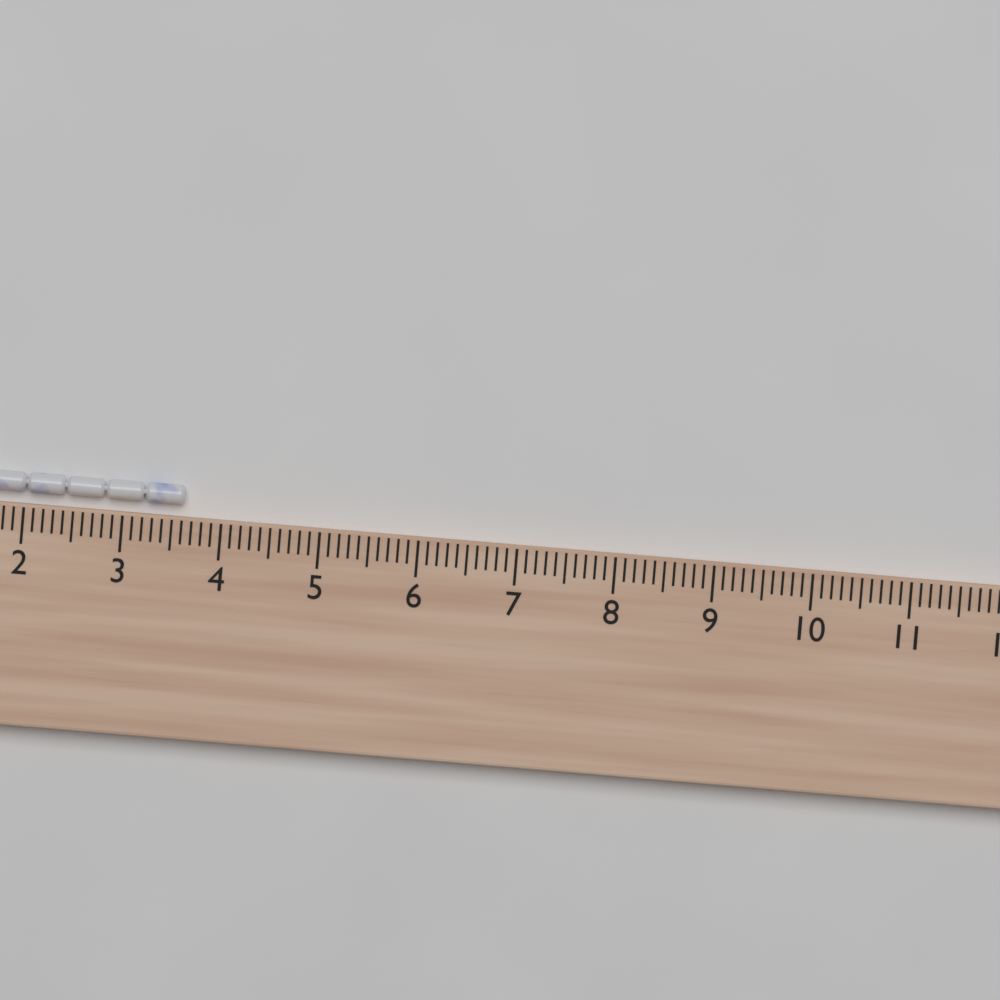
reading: 3.6 cm
